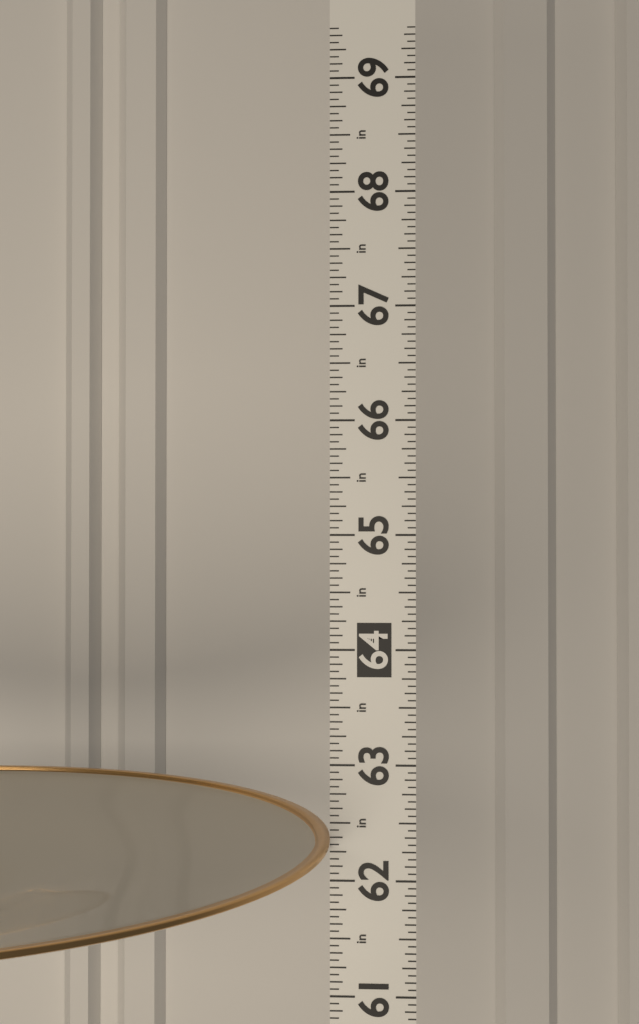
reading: 62.3125 in
